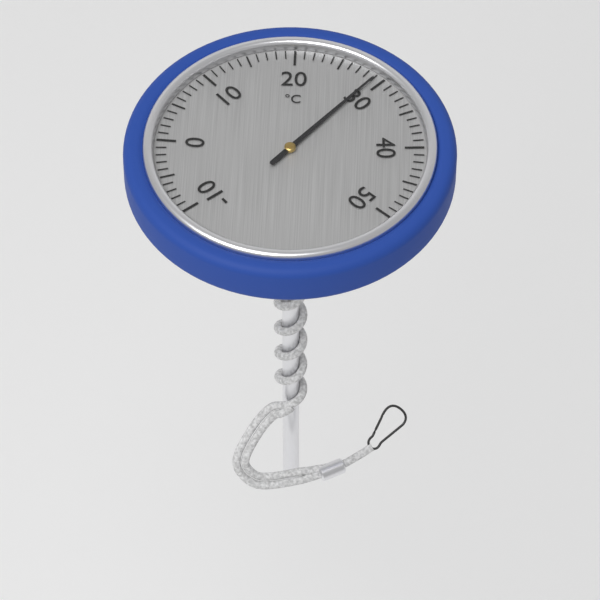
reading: 29 °C
